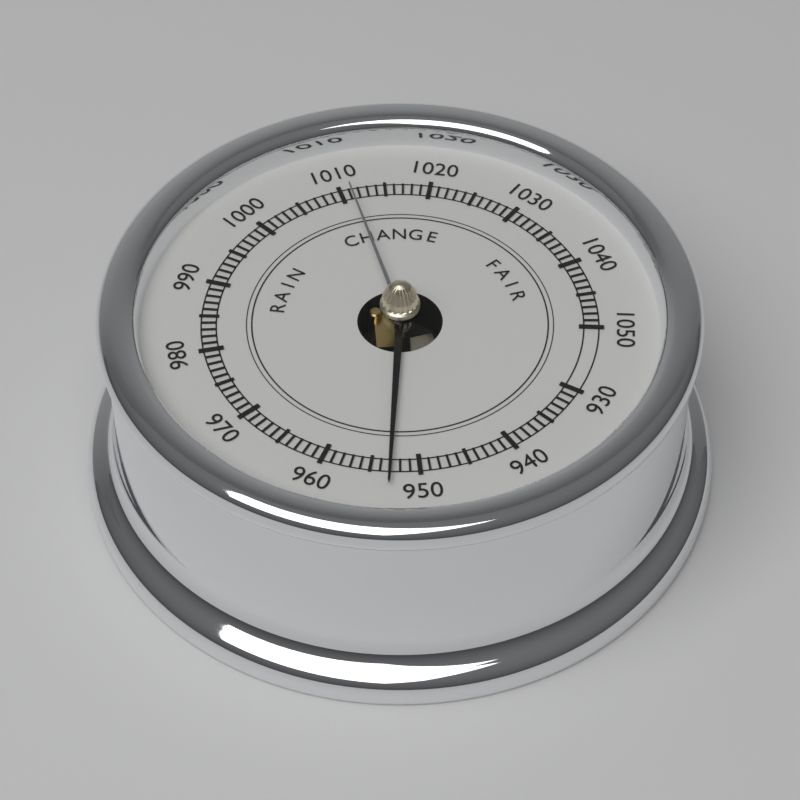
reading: 953 (no unit)
